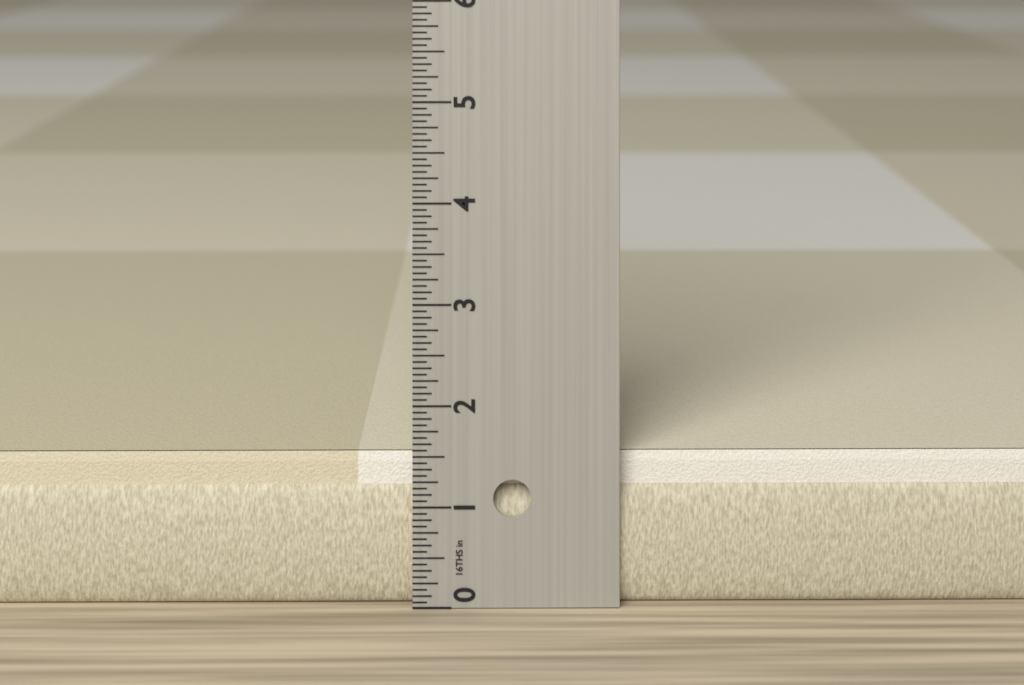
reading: 1.5000 in
